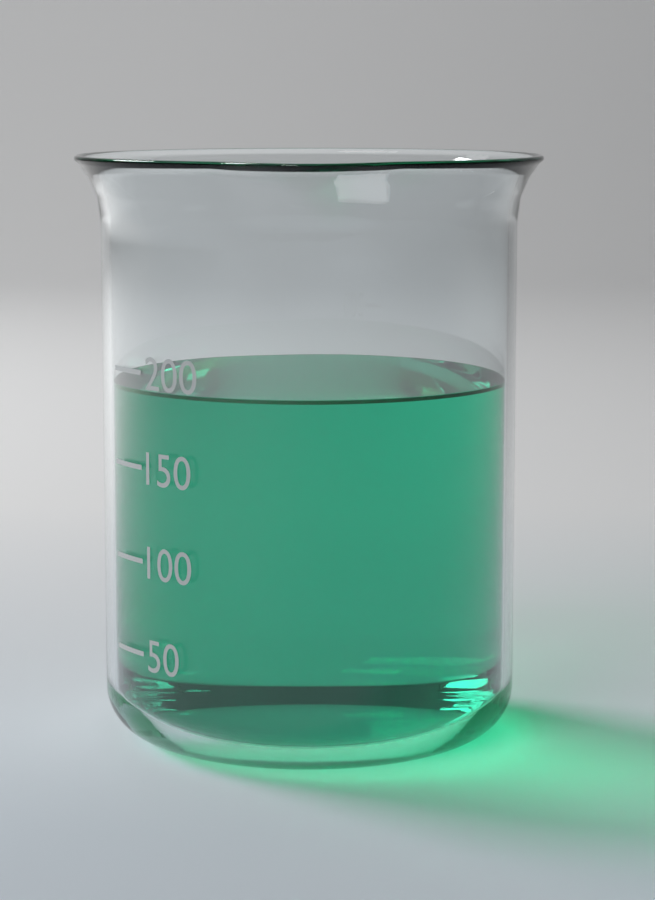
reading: 190 (no unit)
